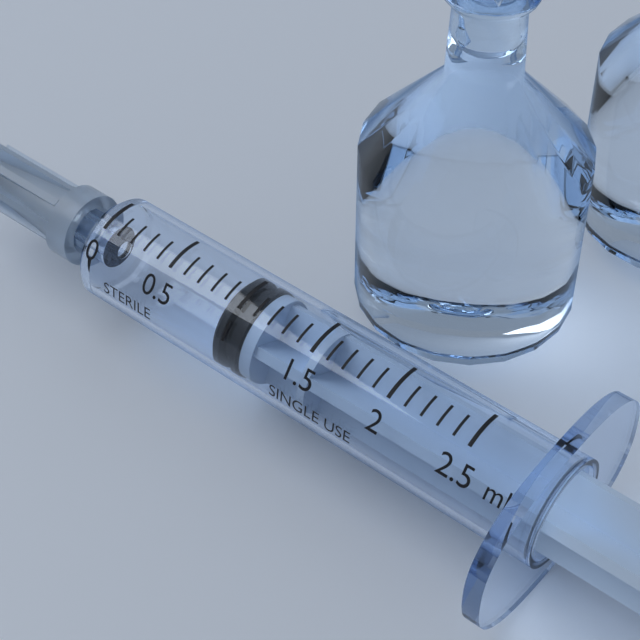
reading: 0.9 ml
